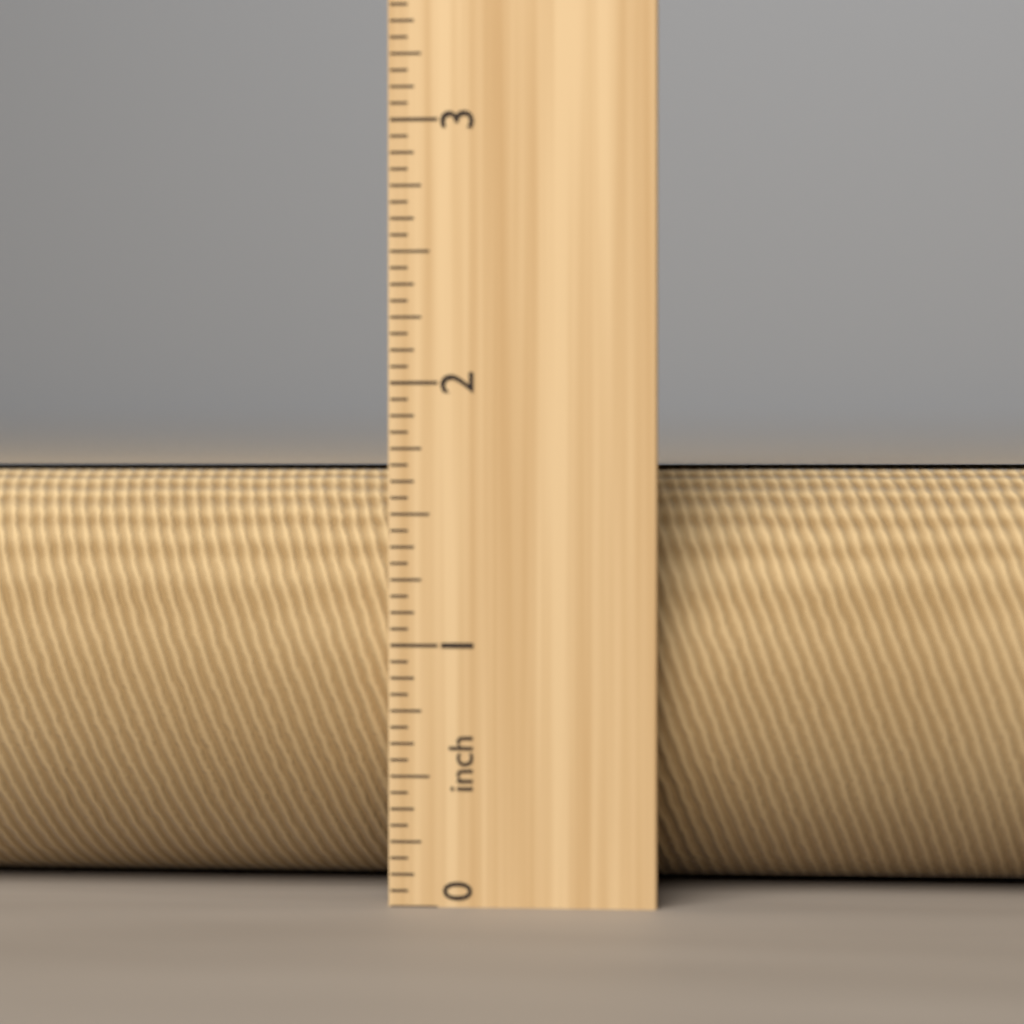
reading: 1.6875 in
